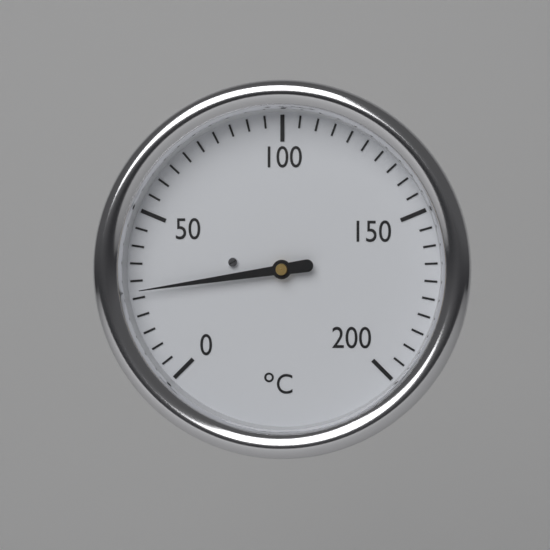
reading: 27 °C
